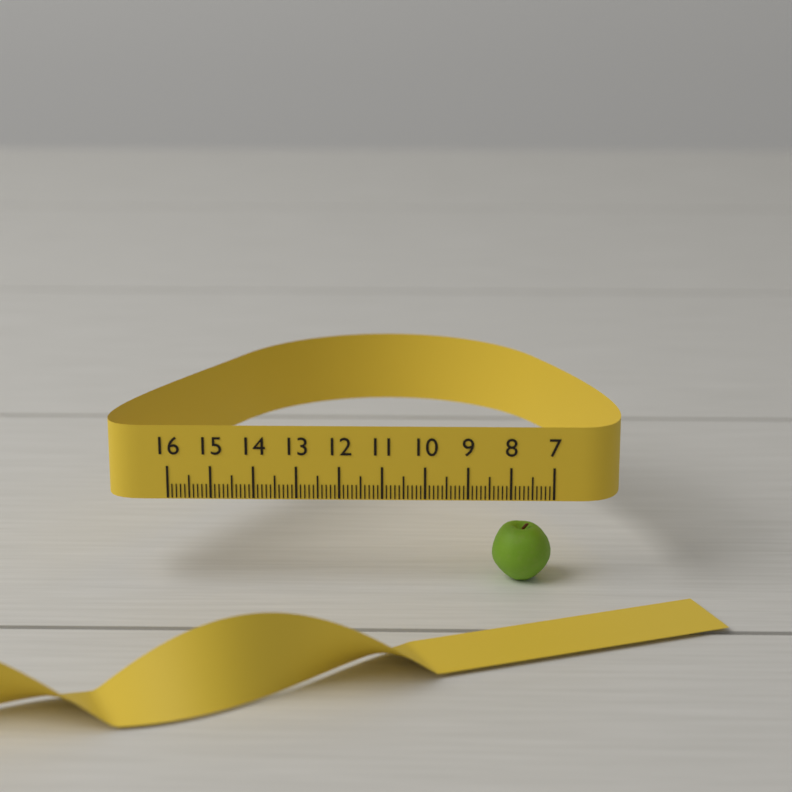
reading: 8.4 (no unit)
